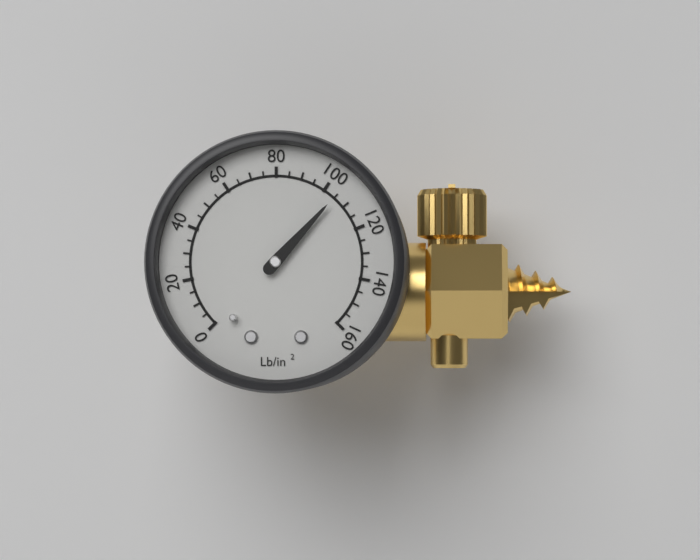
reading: 105 psi
